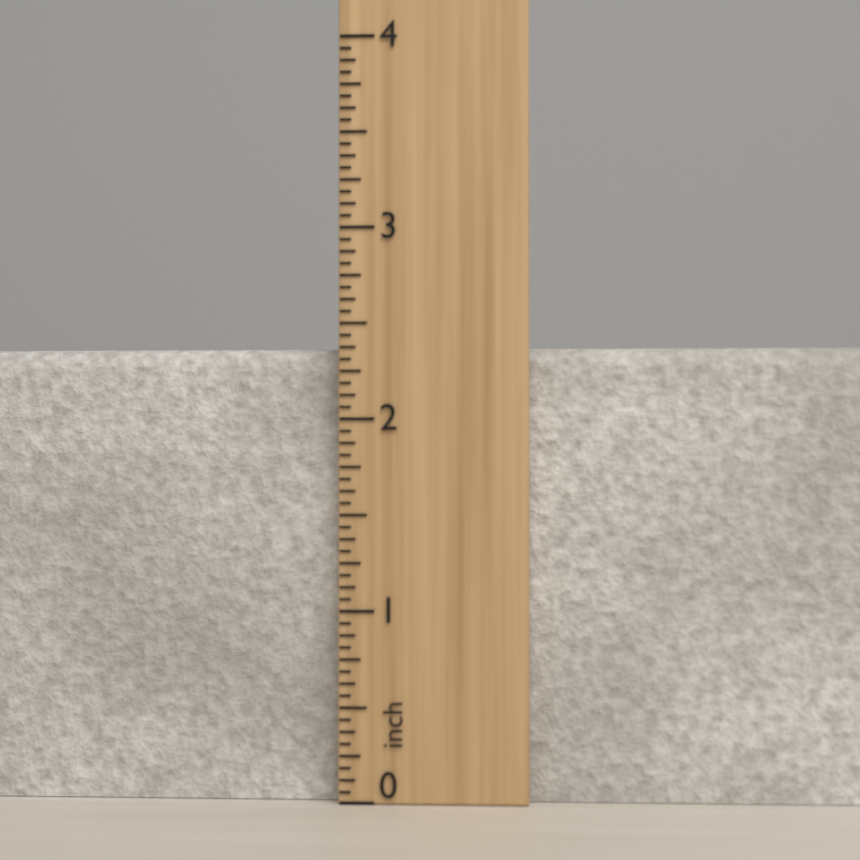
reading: 2.3750 inch
